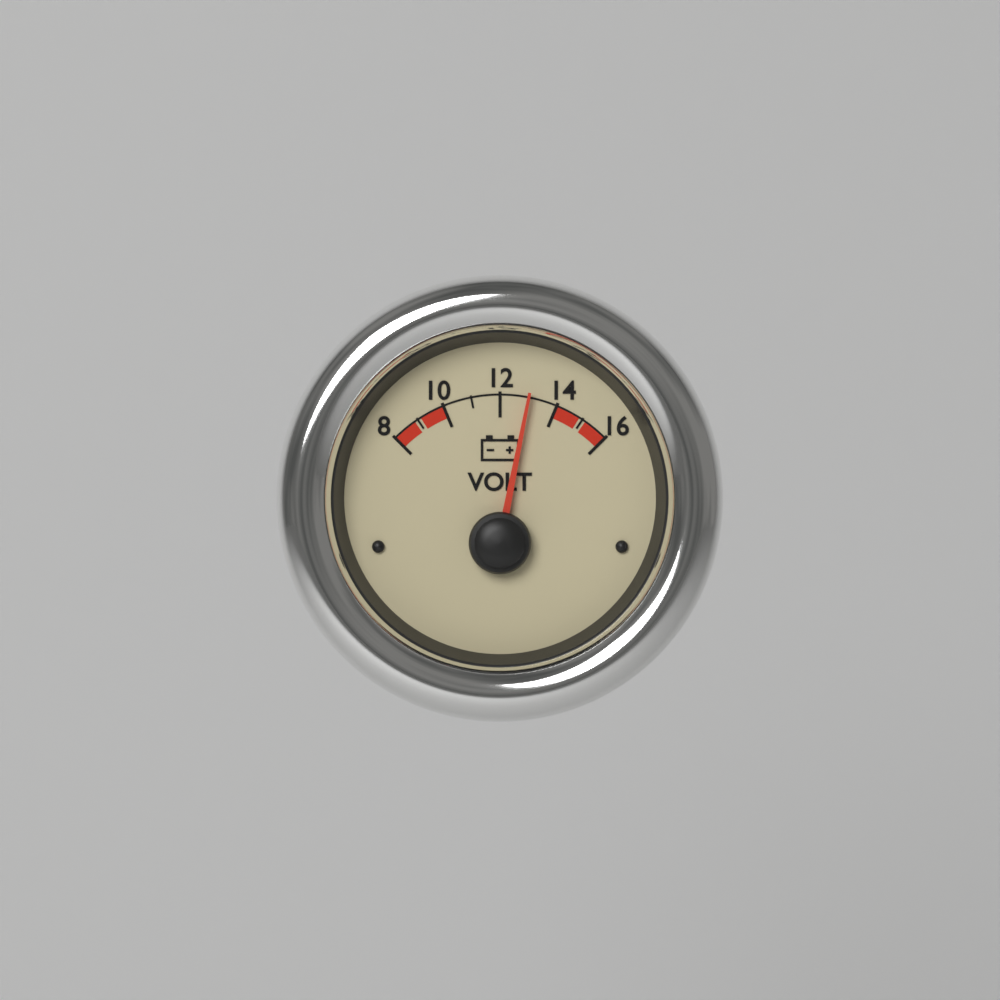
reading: 13 V
